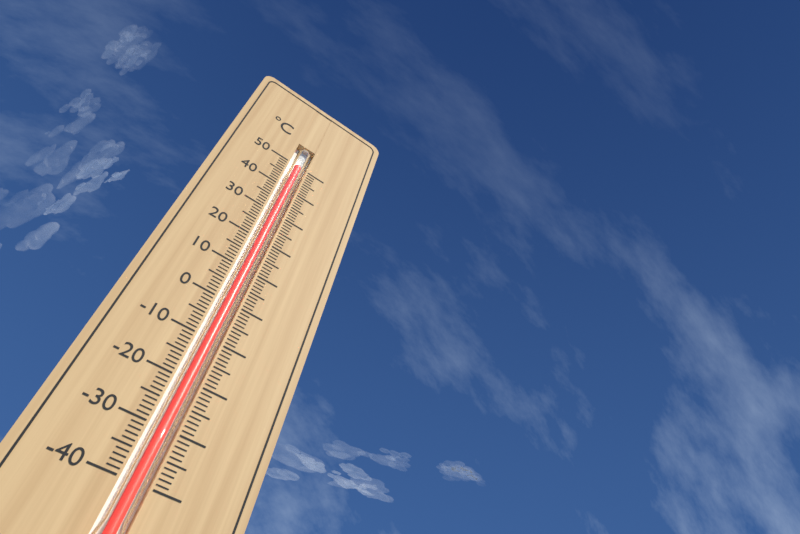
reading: 49 °C
